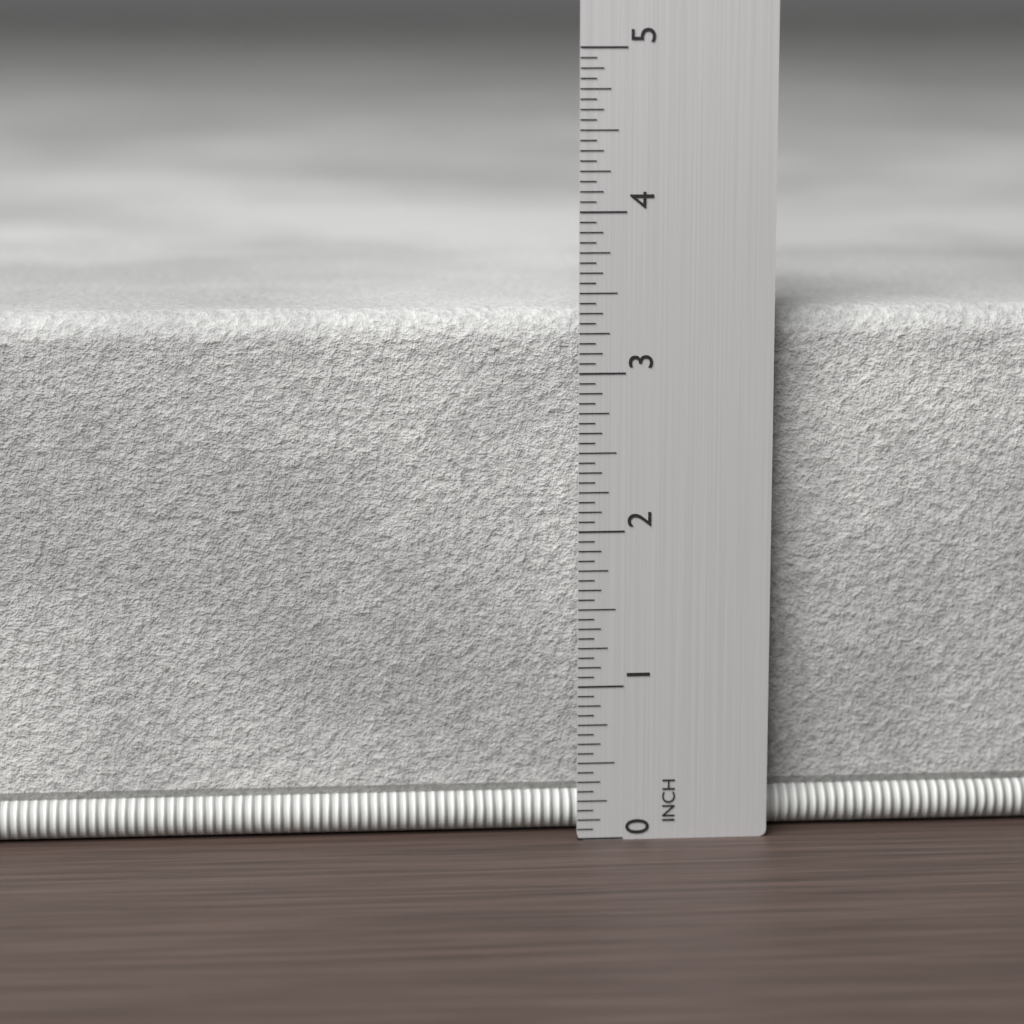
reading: 3.3750 in
